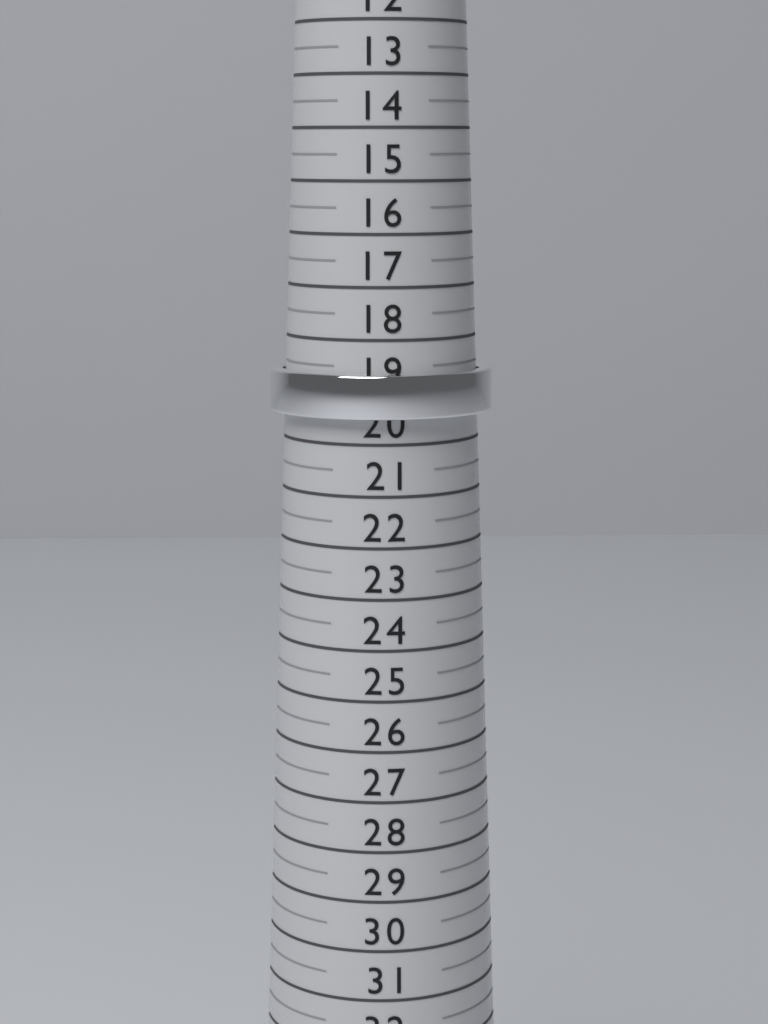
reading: 19.5 (no unit)
